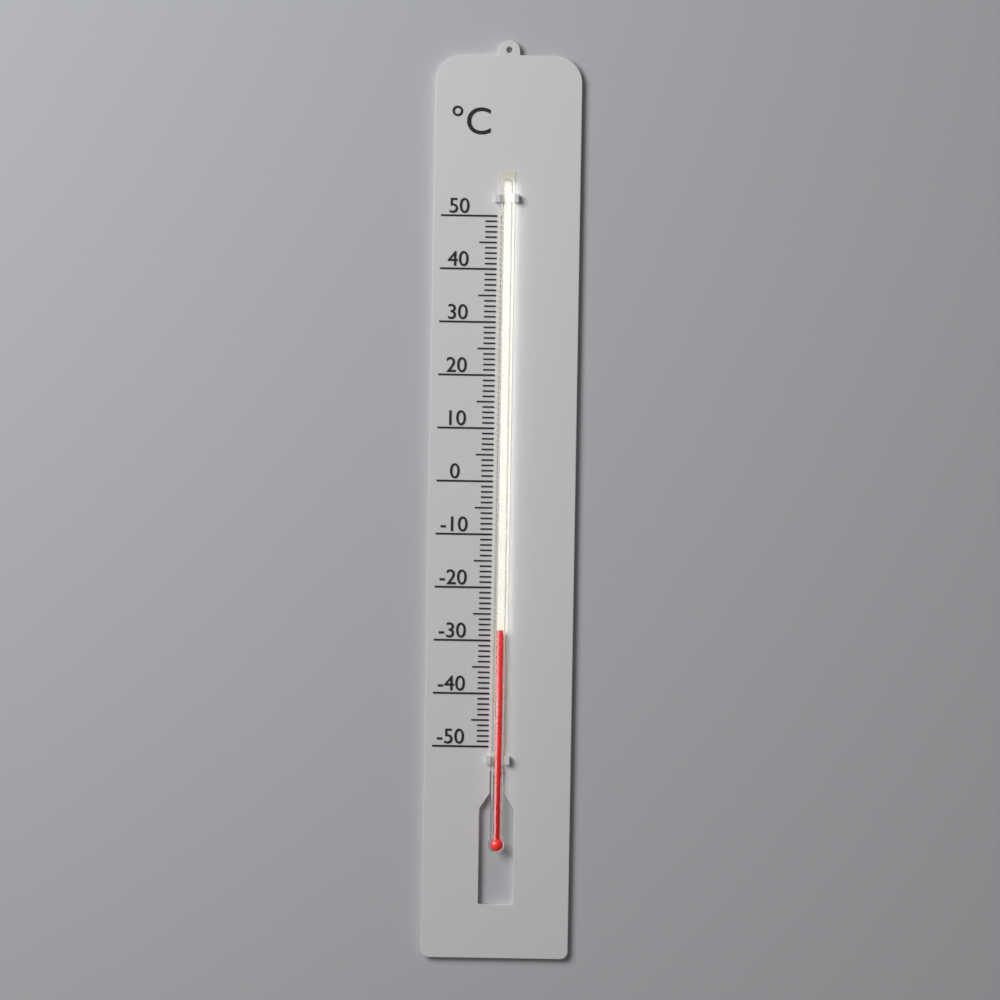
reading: -28 °C
